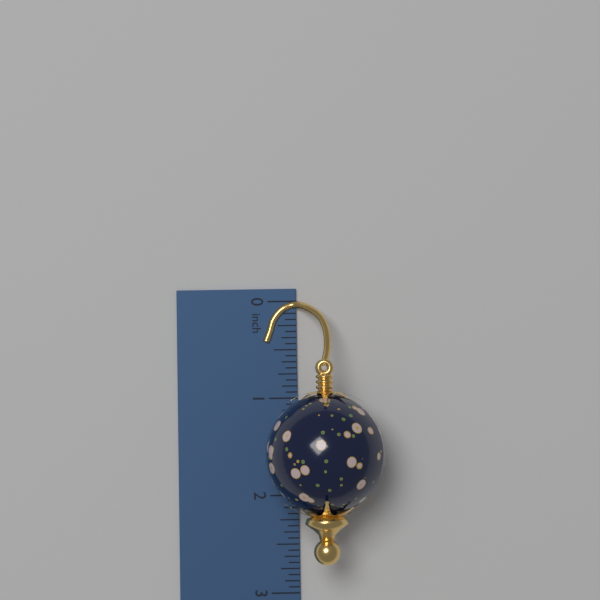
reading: 2.6875 inch
